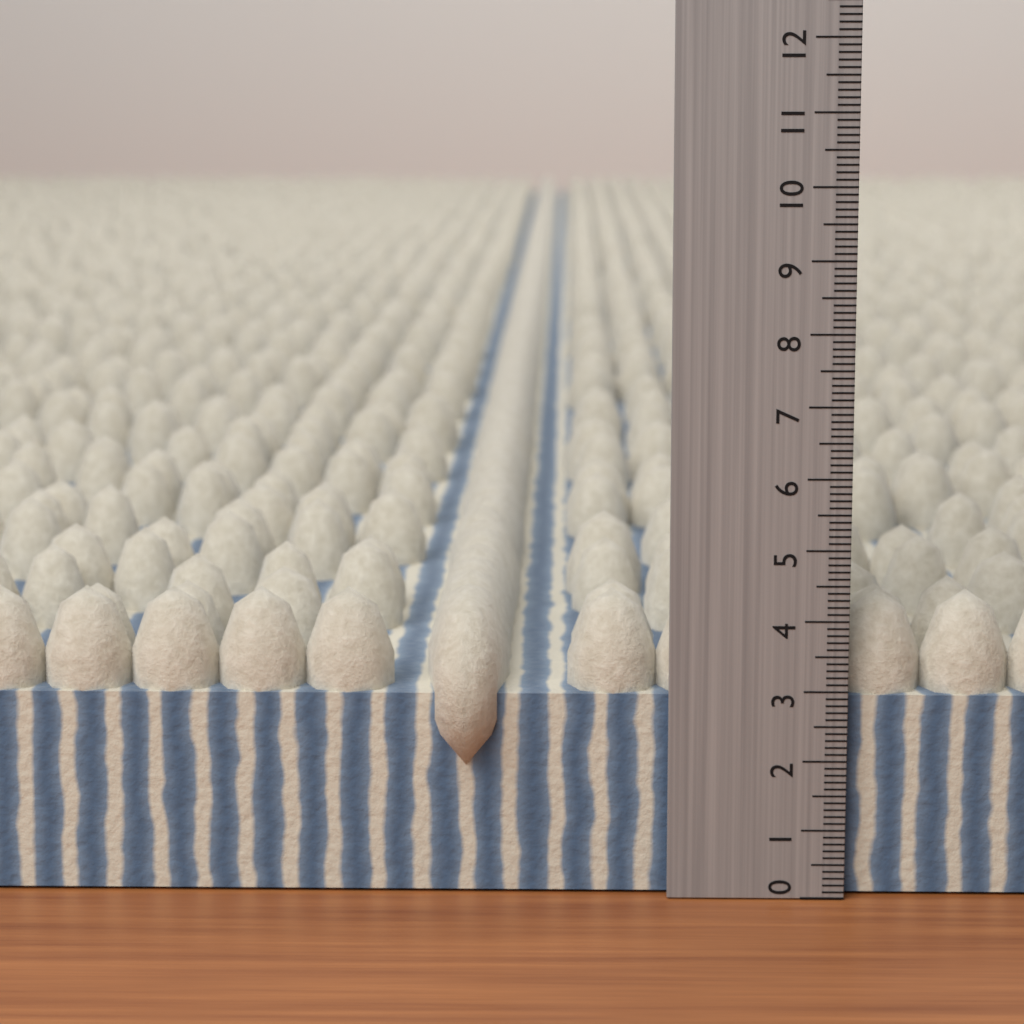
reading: 4.3 (no unit)
